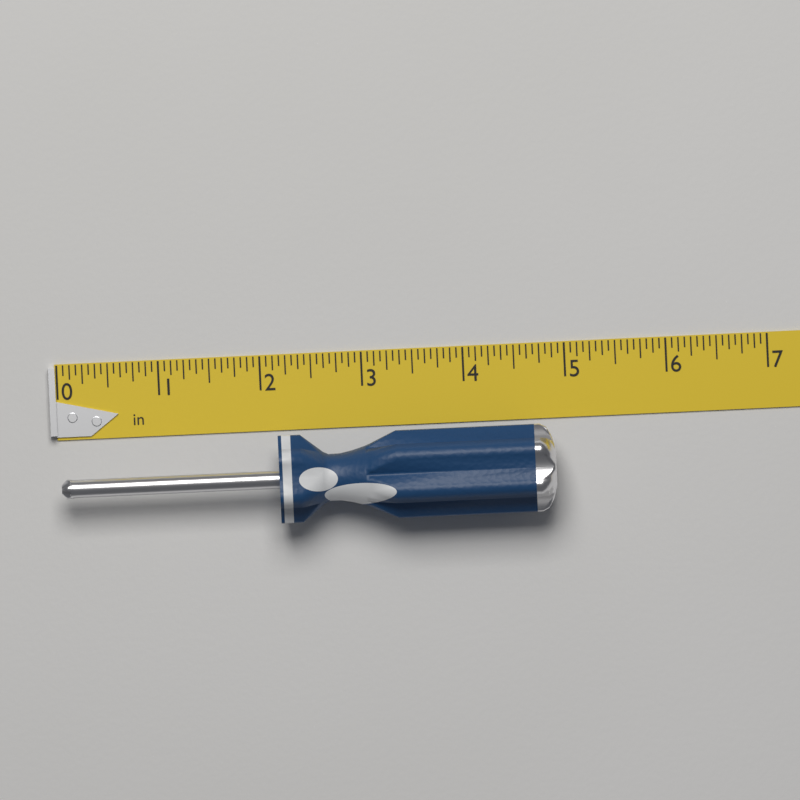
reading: 4.8750 in
